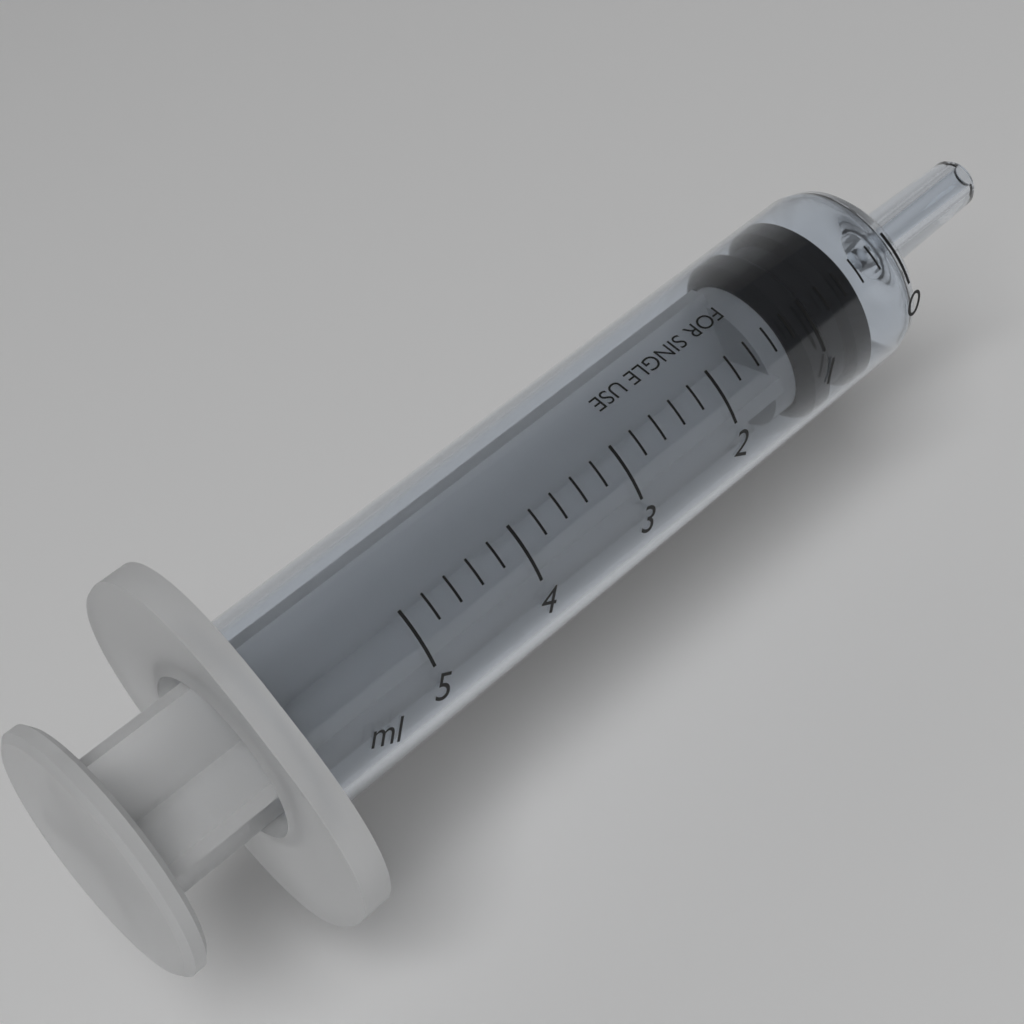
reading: 0.4 ml
